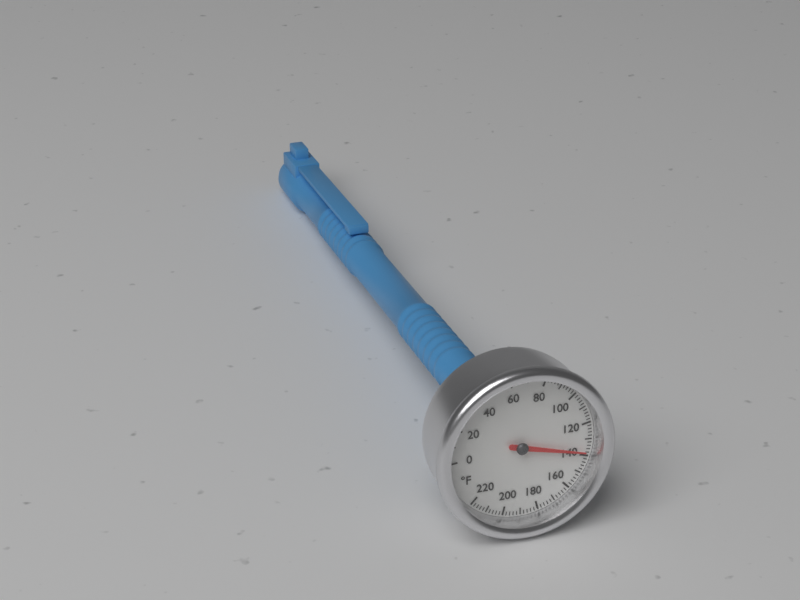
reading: 138 °F
